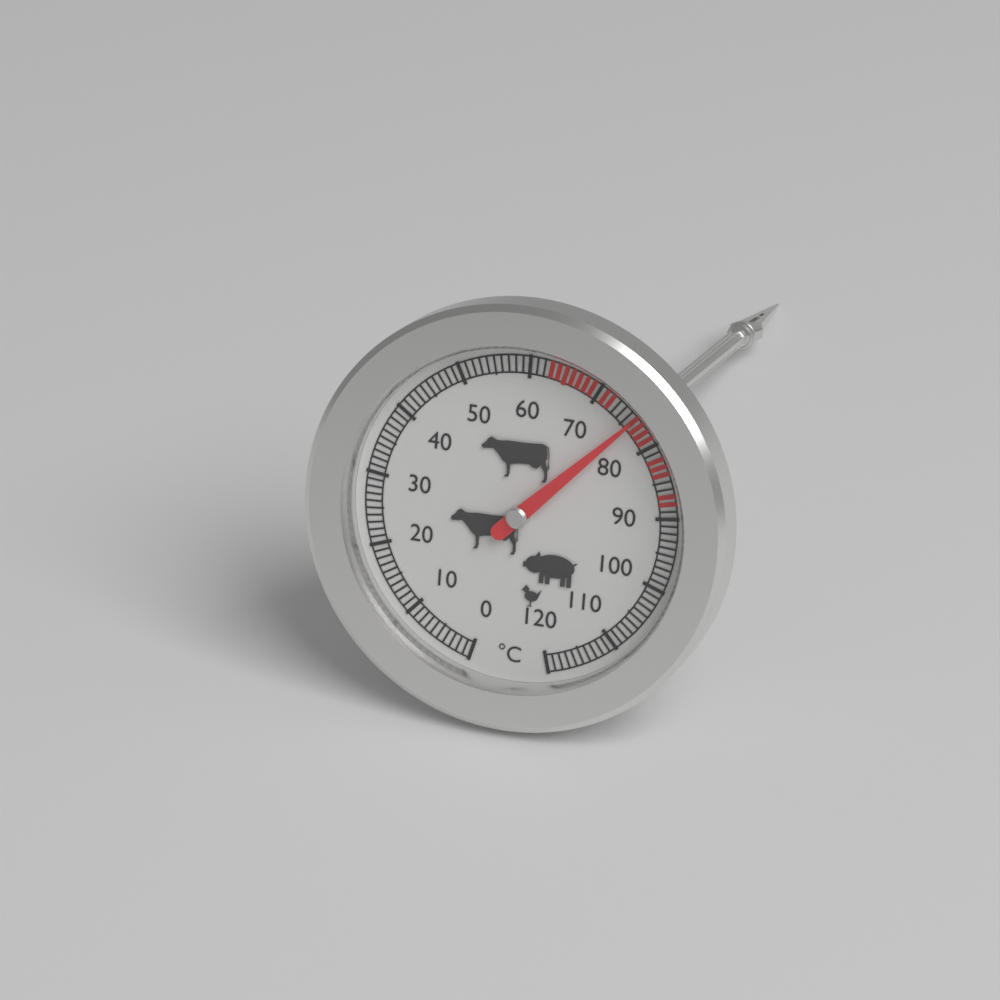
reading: 76 °C
